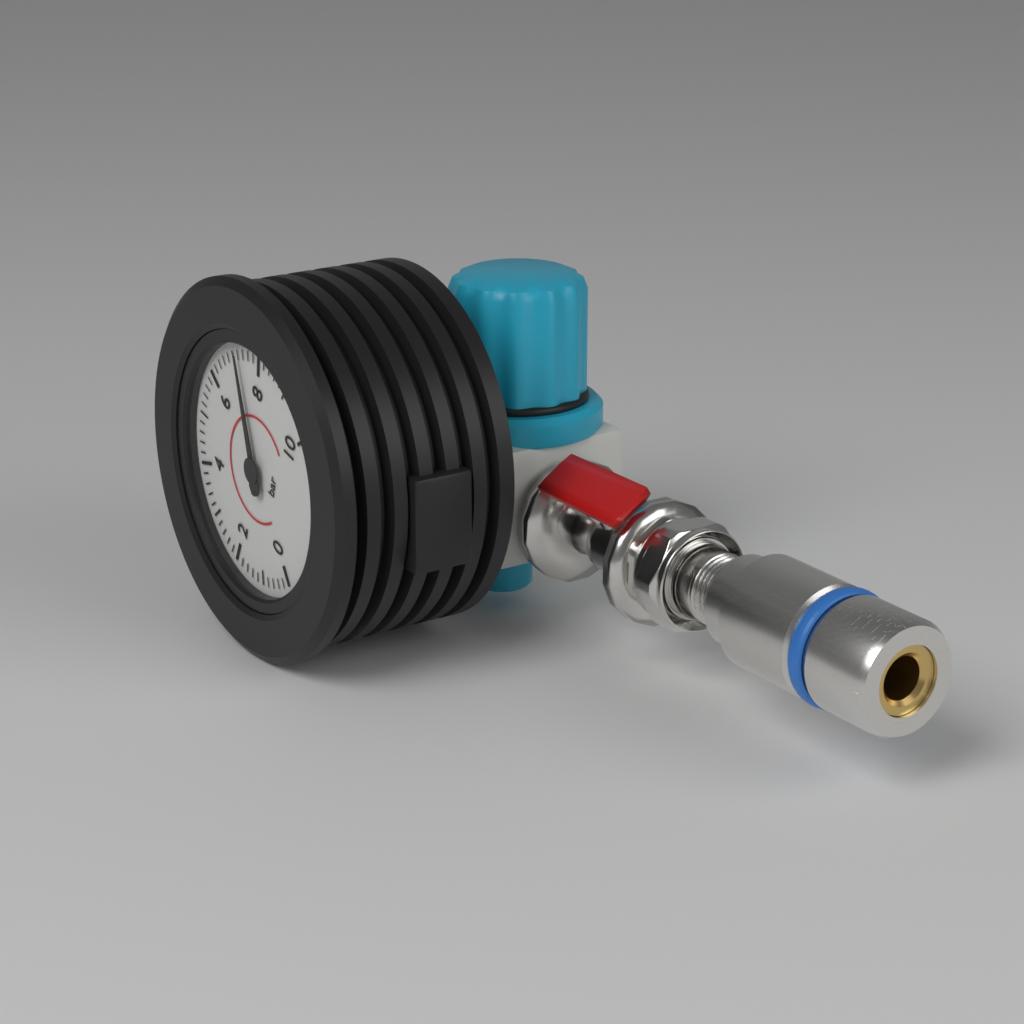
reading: 7.2 bar
